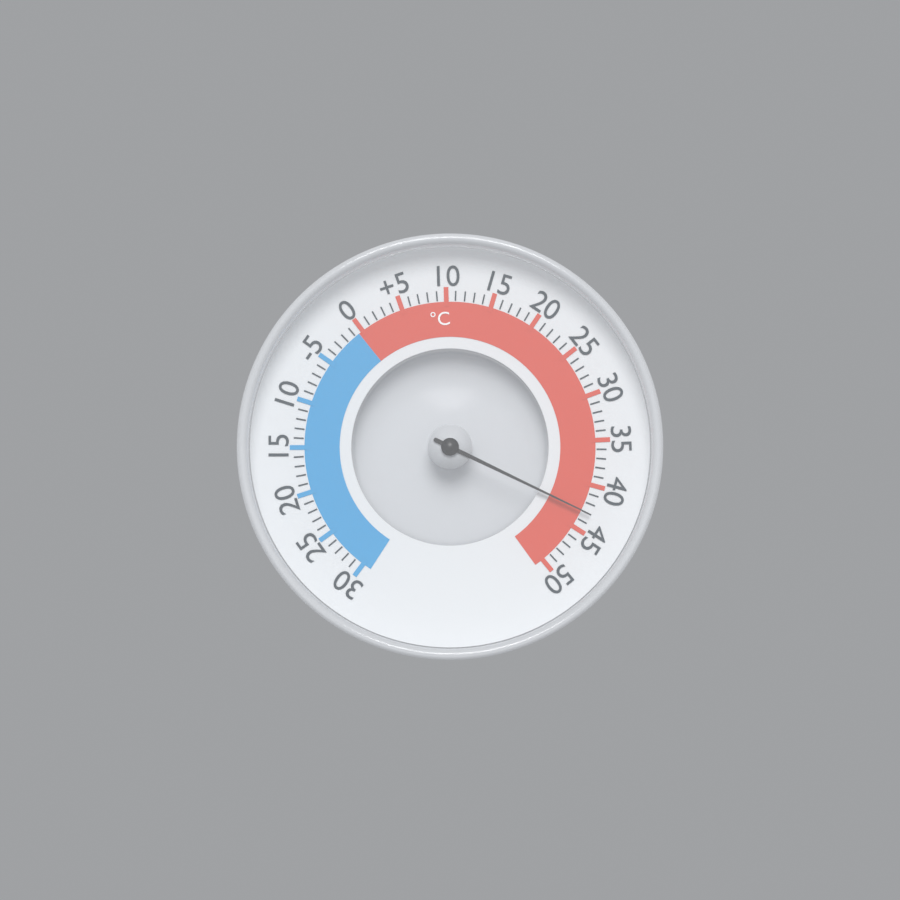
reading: 43 °C
